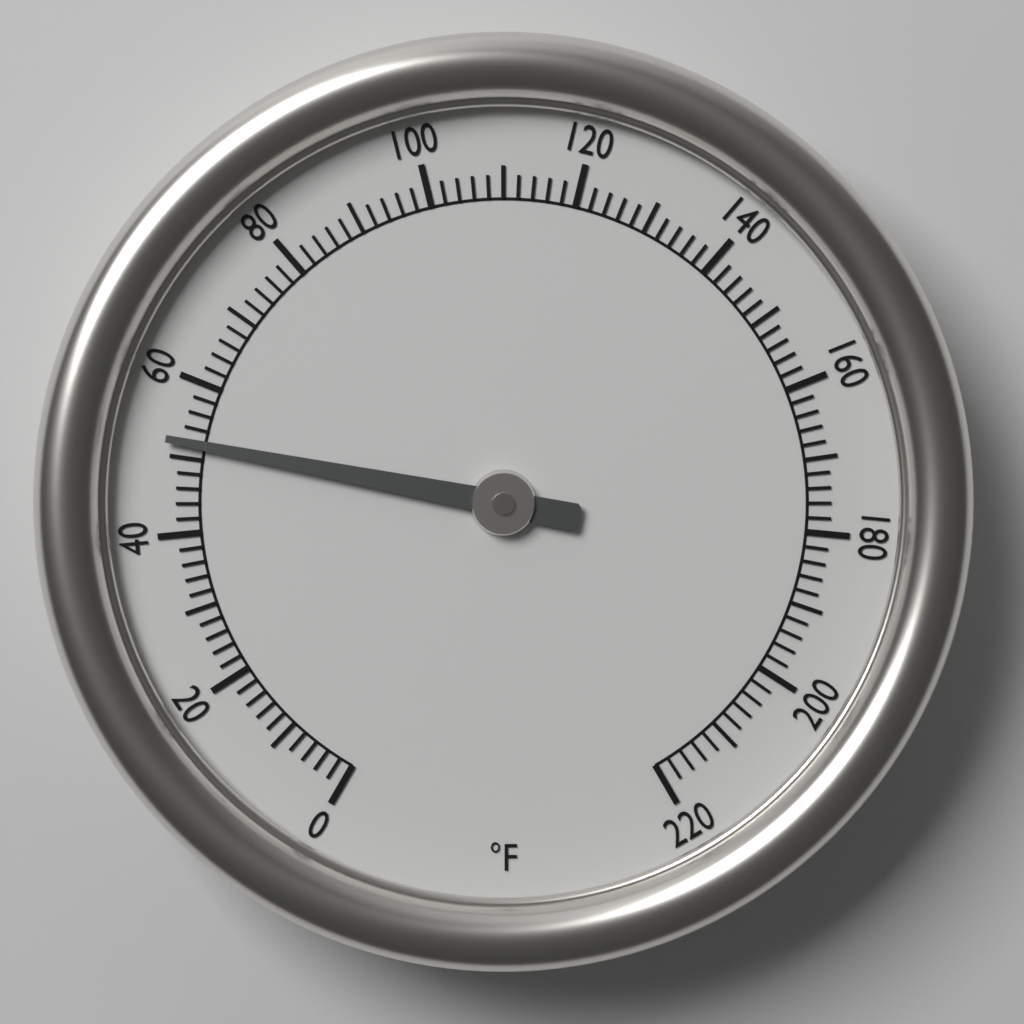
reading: 52 °F
